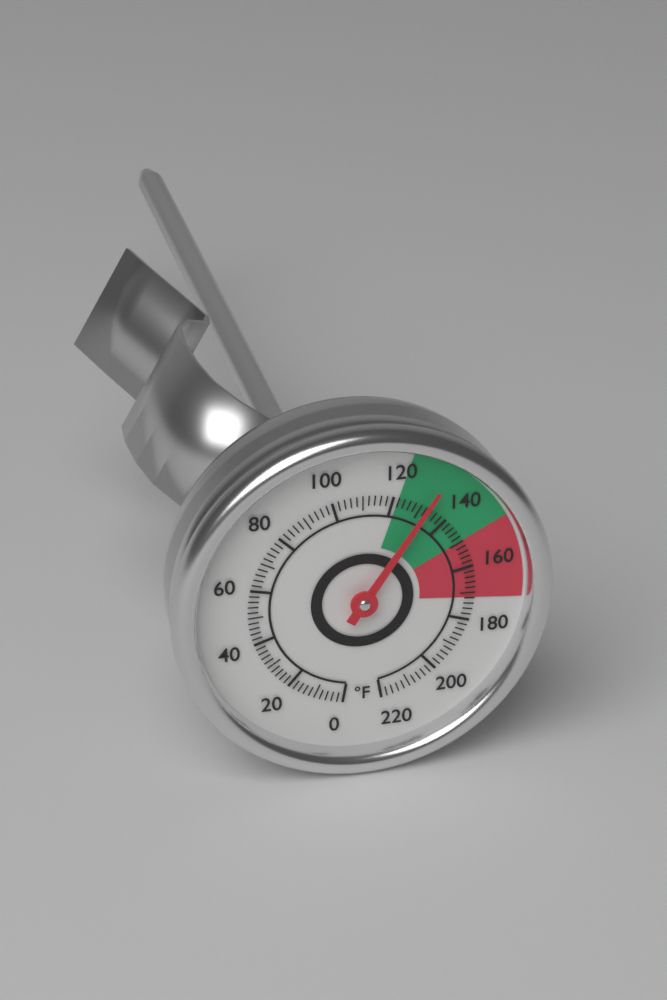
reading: 132 °F
